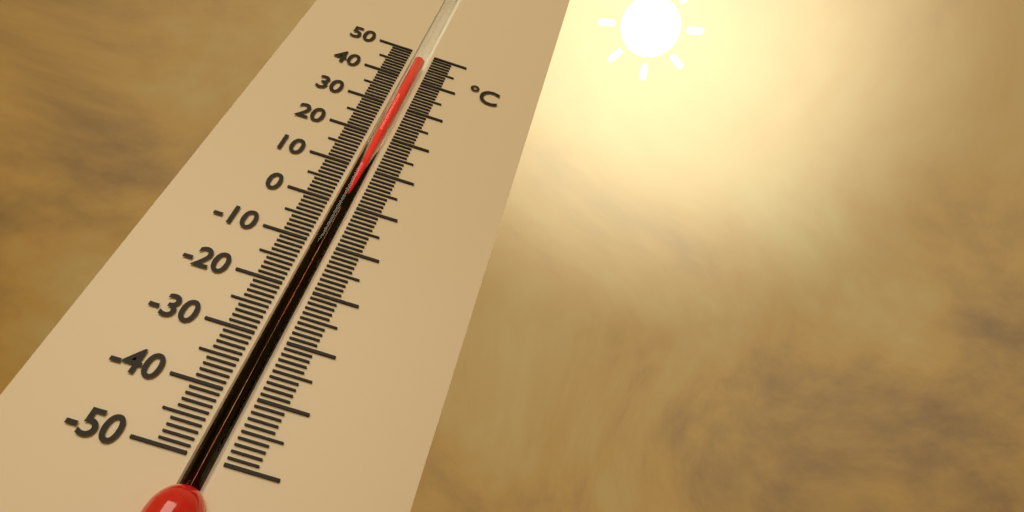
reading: 47 °C
